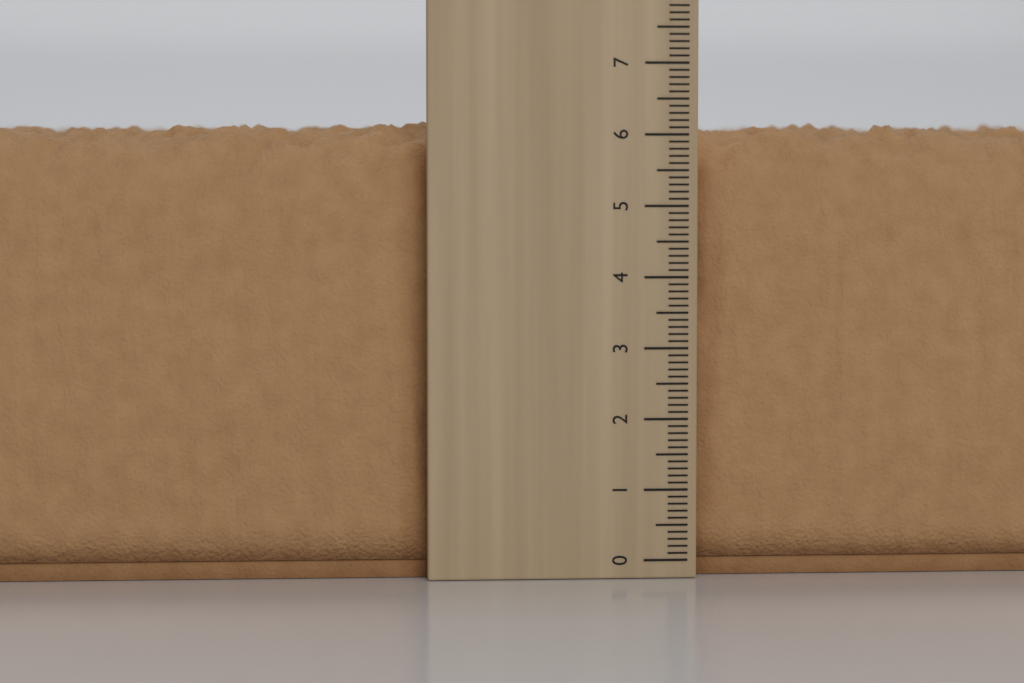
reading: 6.2 cm
